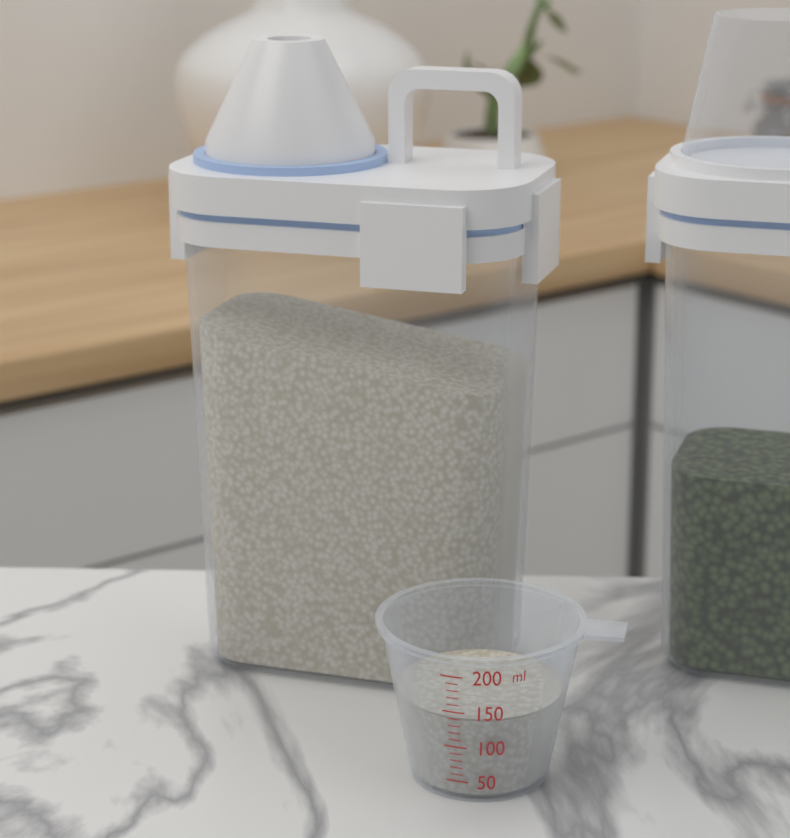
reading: 140 ml
